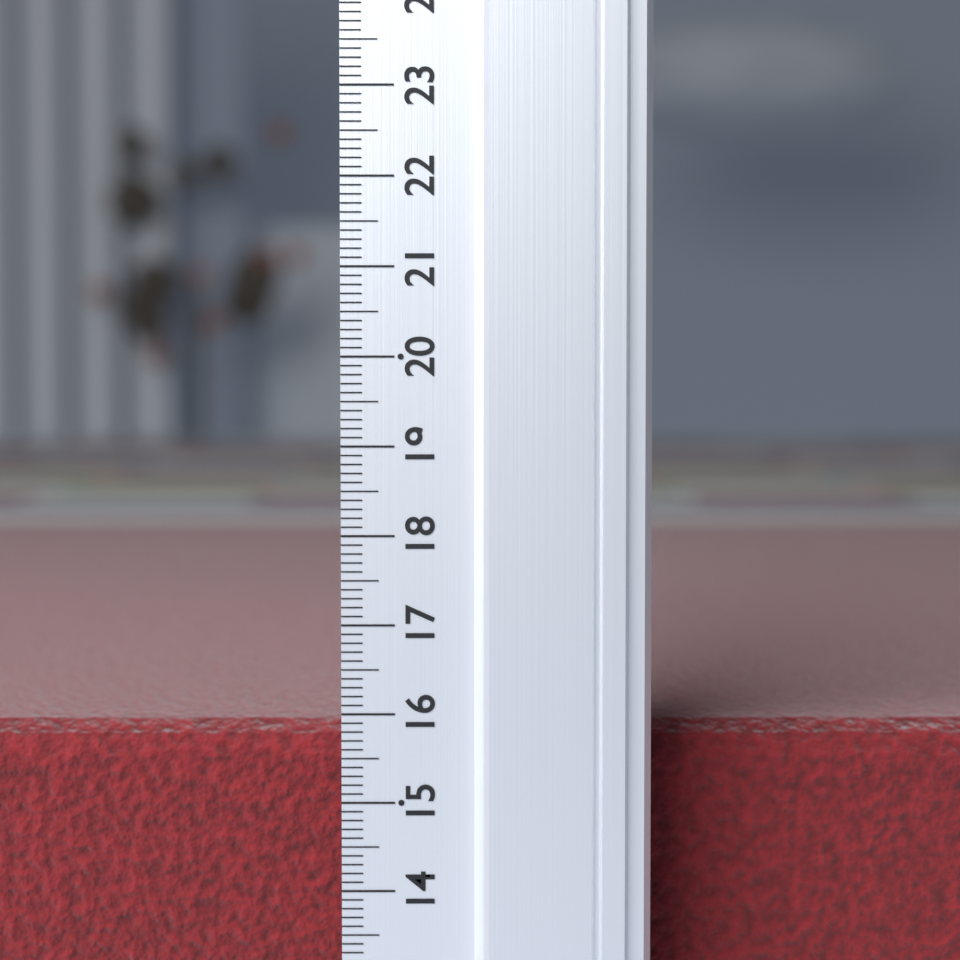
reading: 15.7 (no unit)
